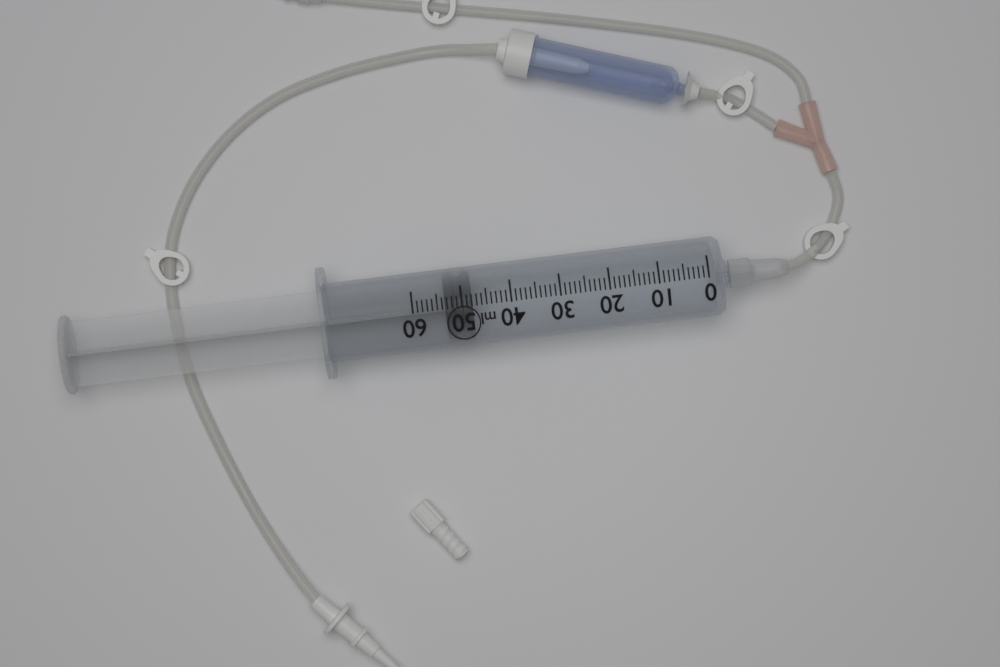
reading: 48 ml
